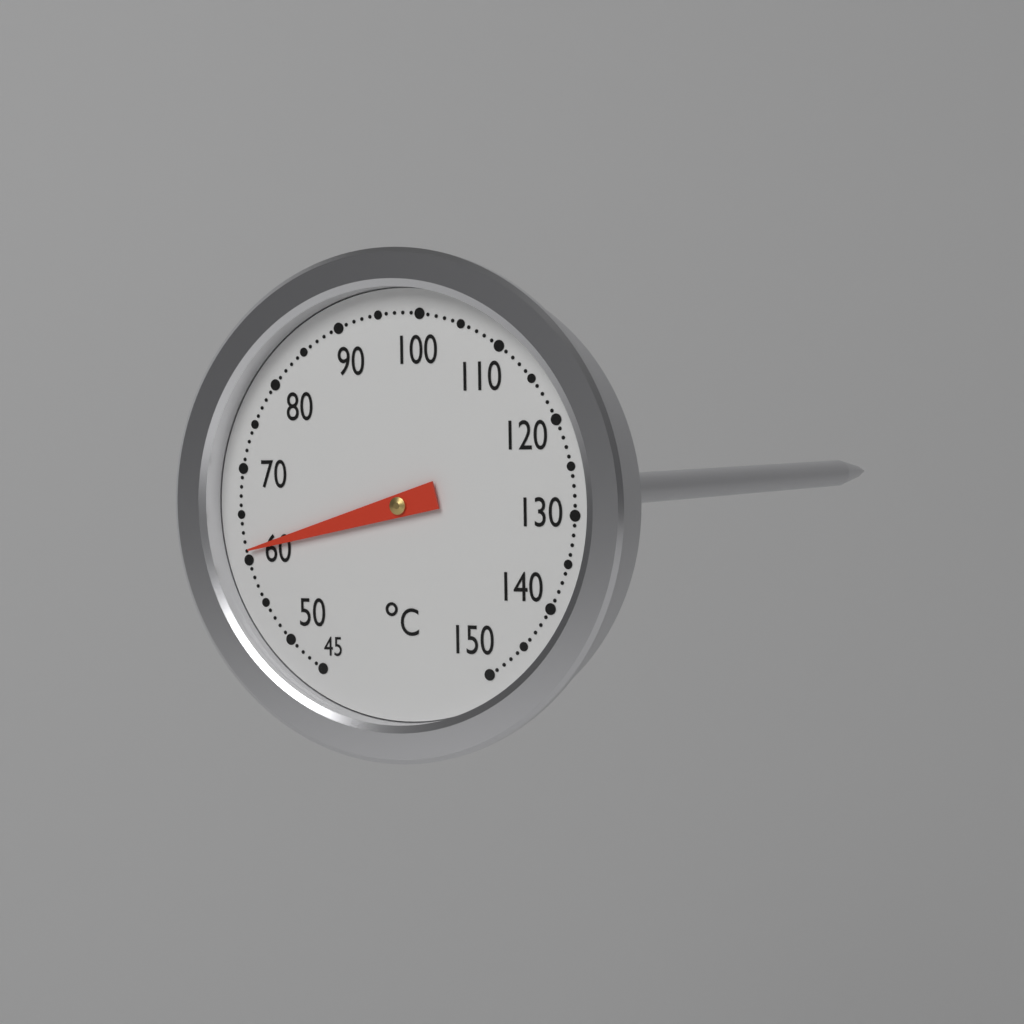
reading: 61 °C
